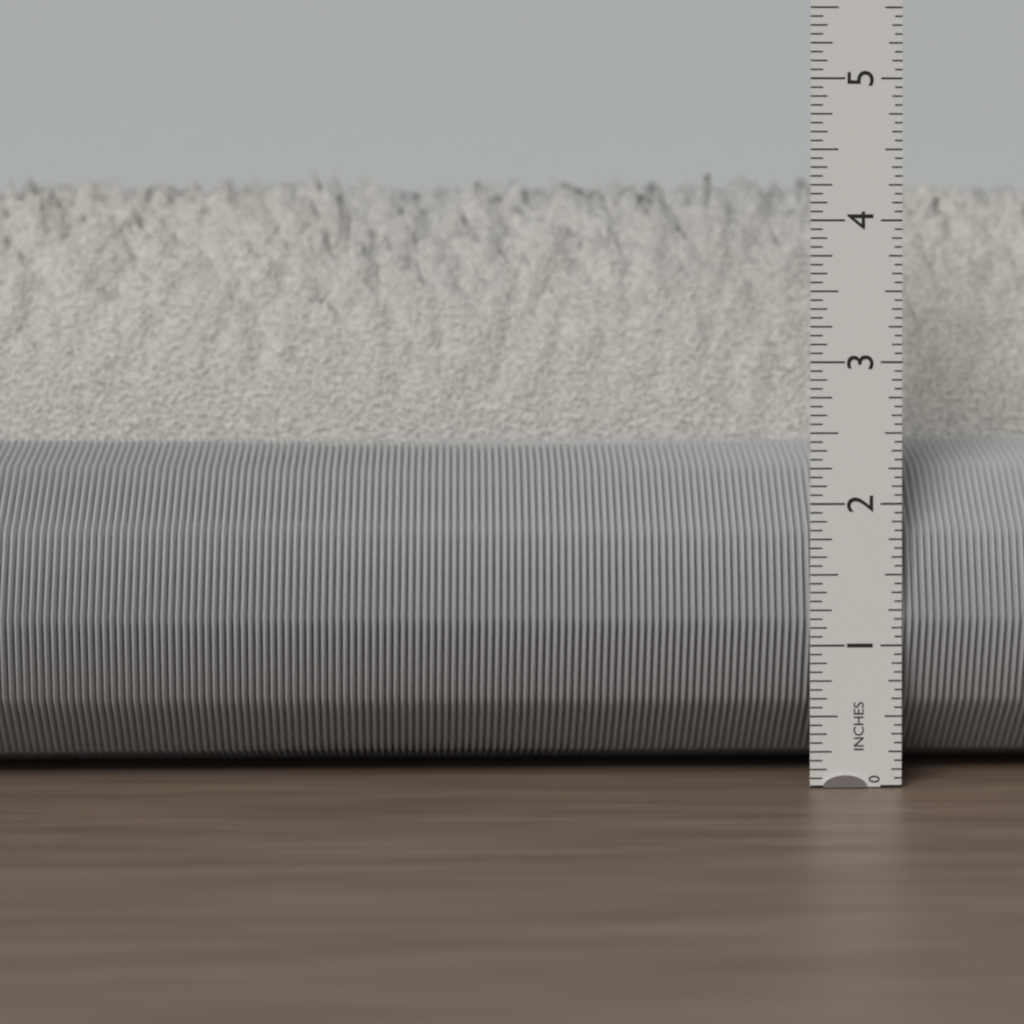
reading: 4.4375 in
